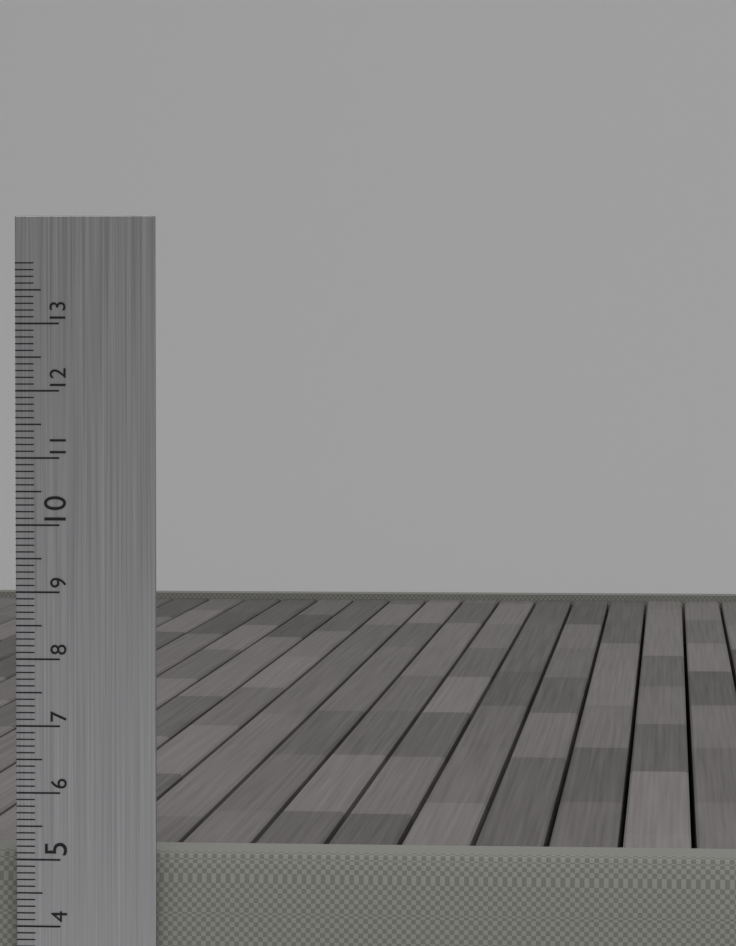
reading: 5.1 cm
